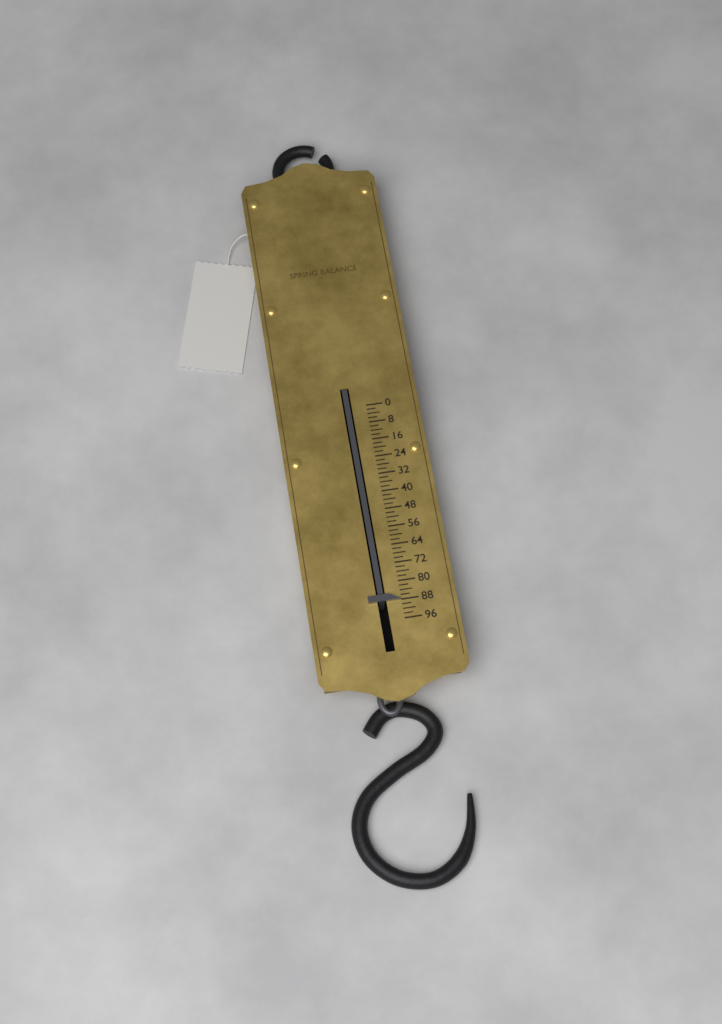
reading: 88 (no unit)
